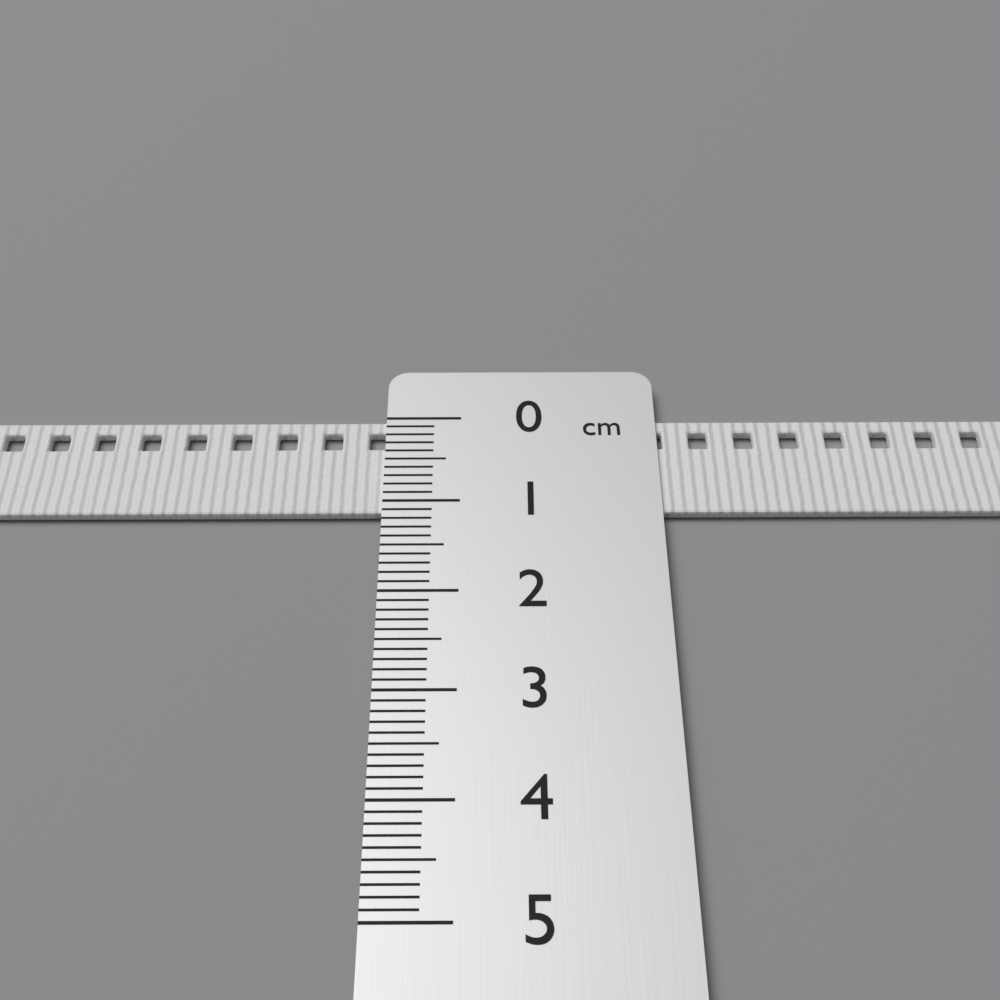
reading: 1.1 cm
